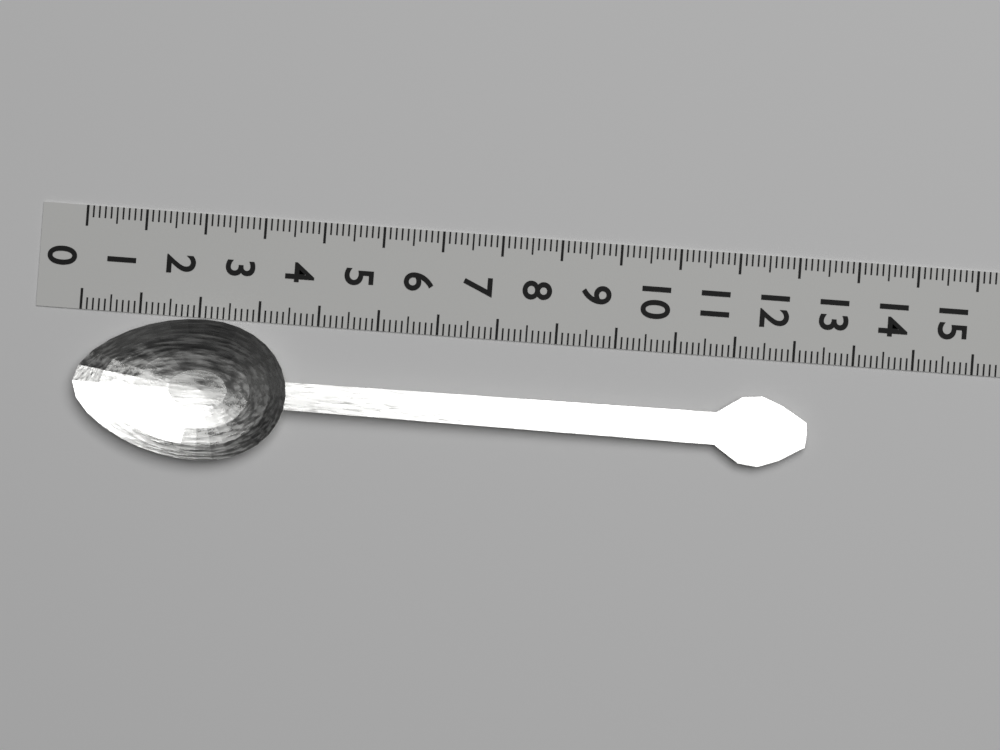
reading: 12.3 (no unit)
